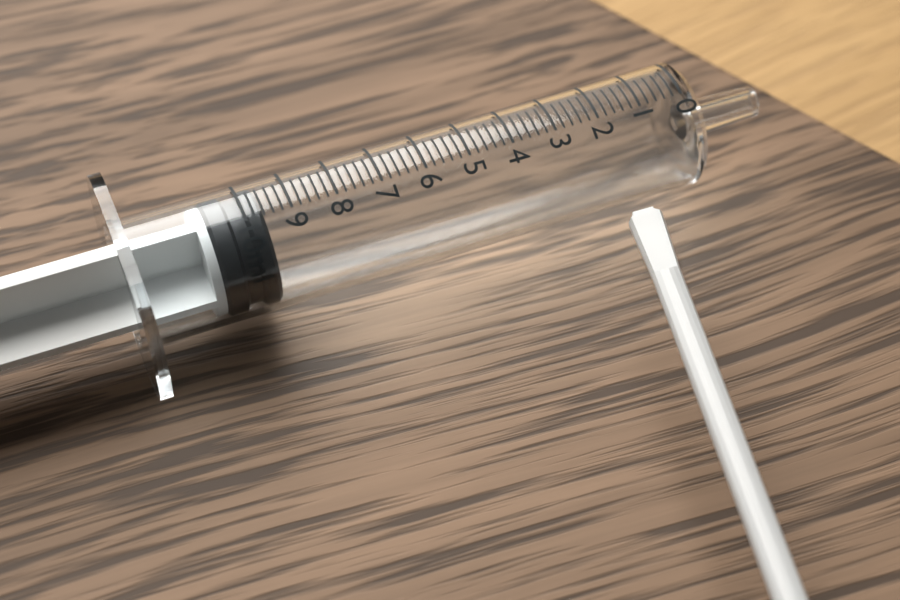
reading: 9.6 ml
